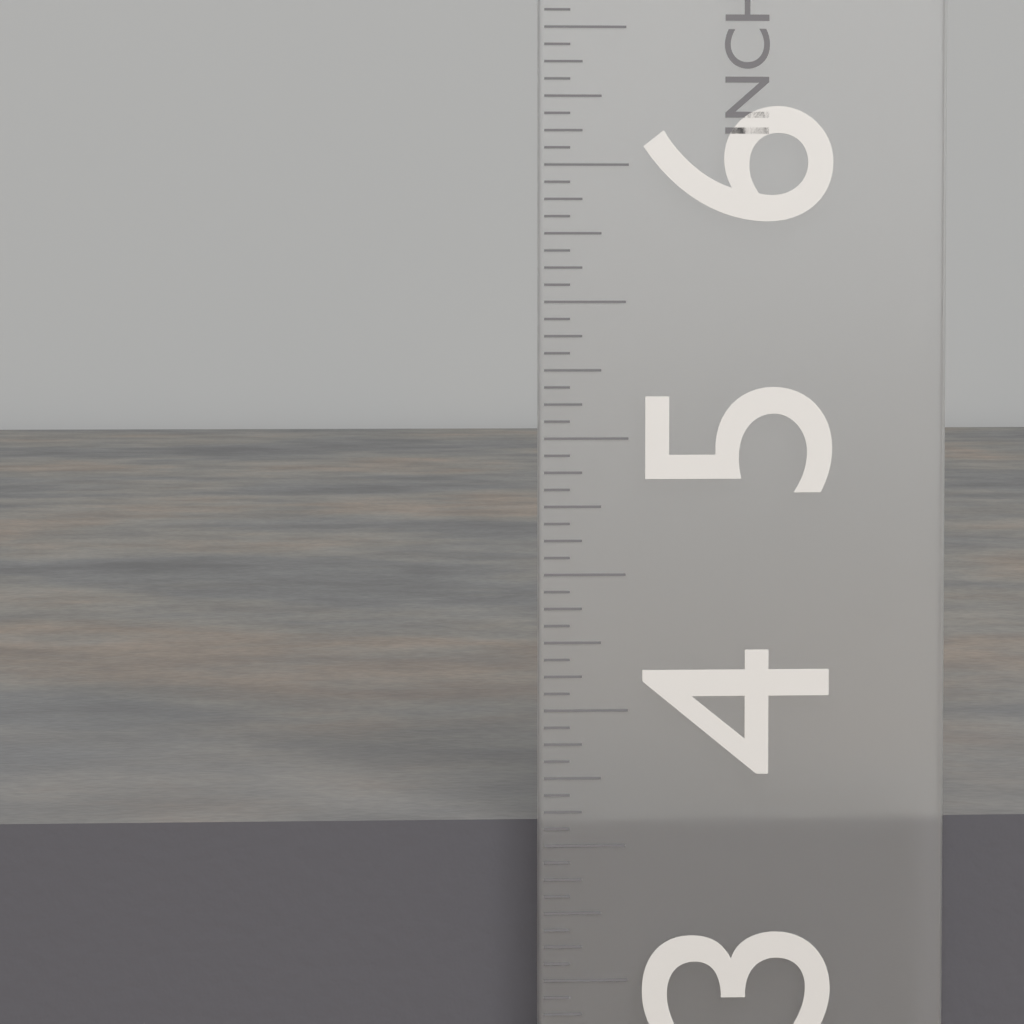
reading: 3.5625 in
